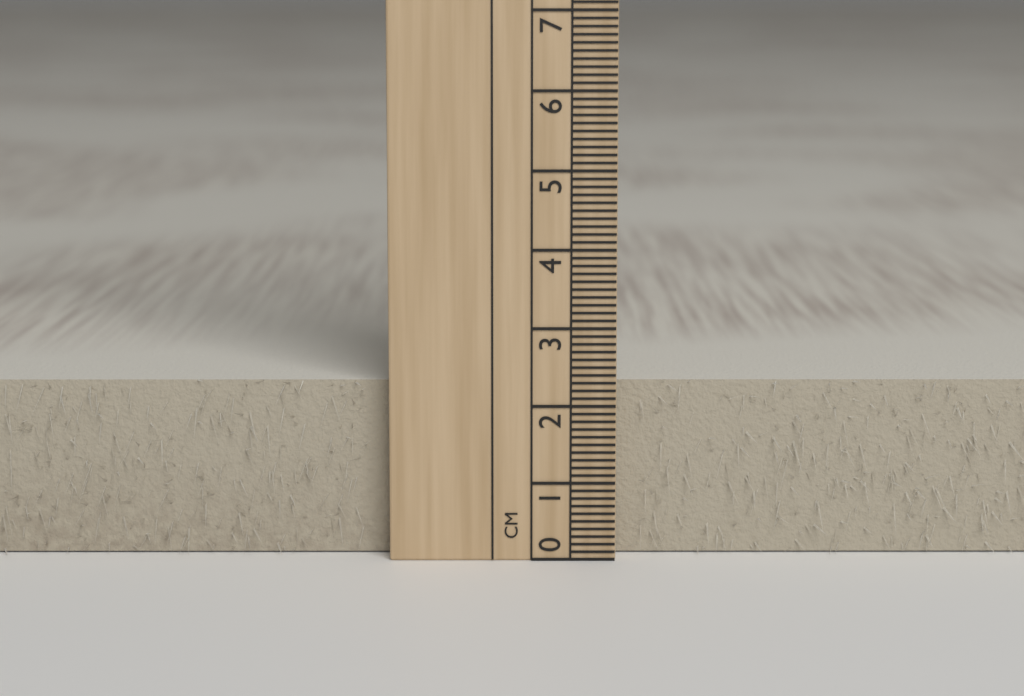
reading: 2.3 cm
